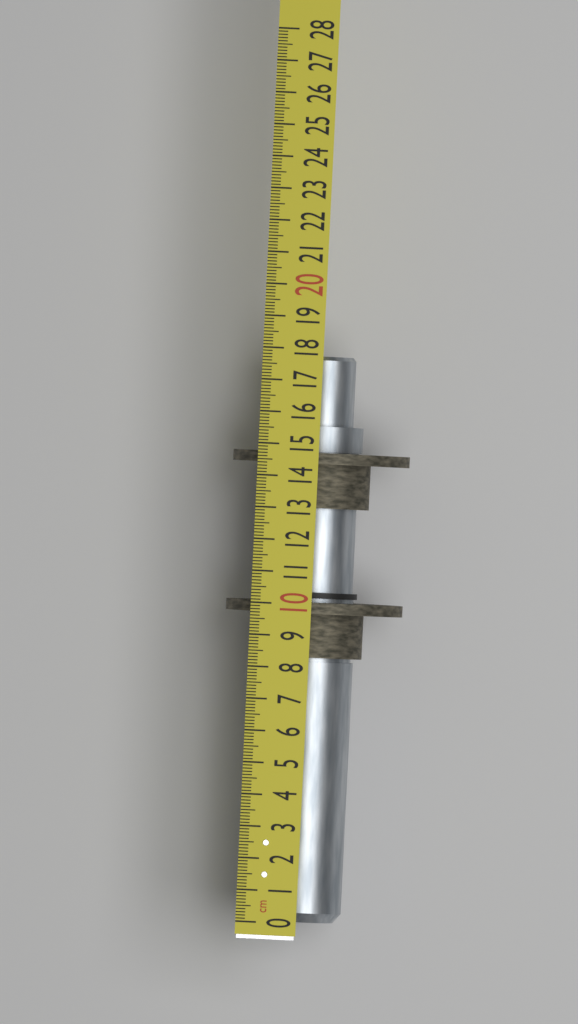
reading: 17.8 cm
